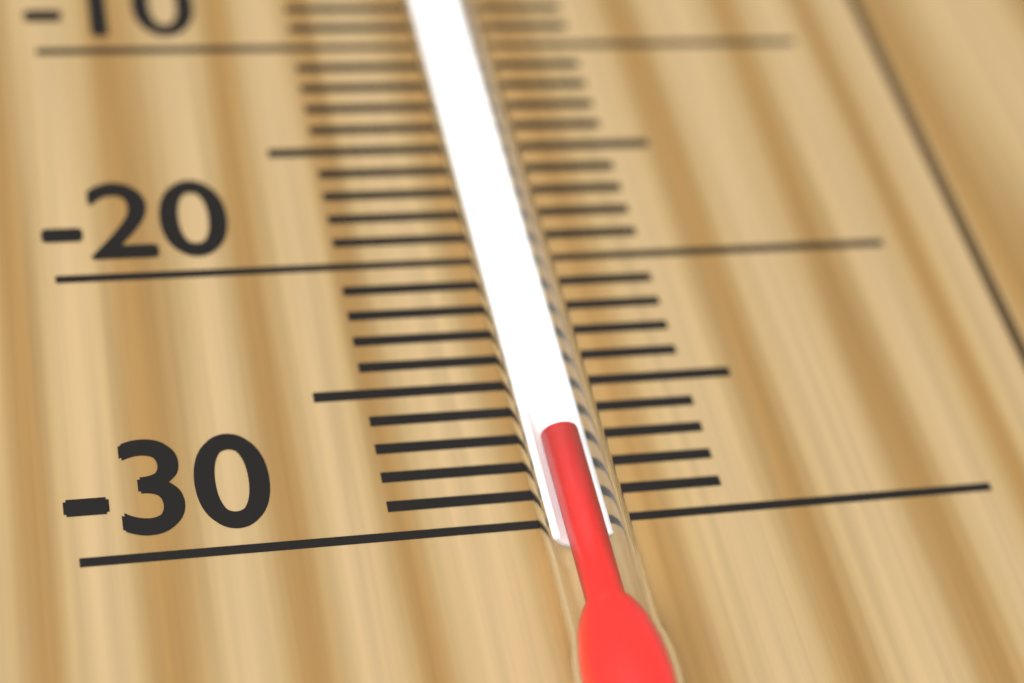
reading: -28 °C
